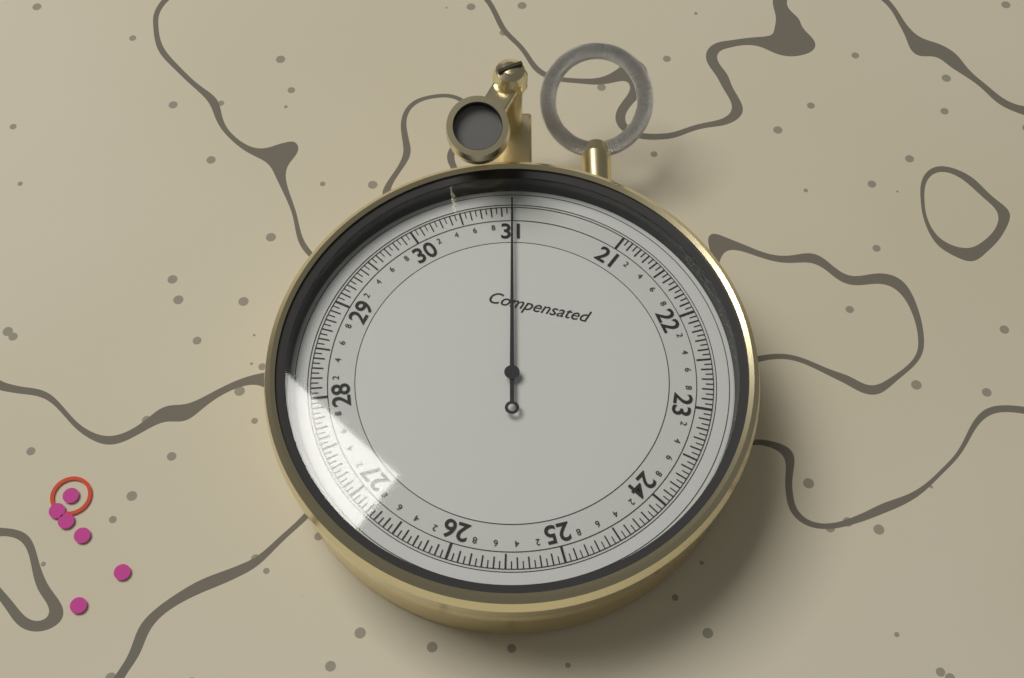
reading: 31.00 (no unit)
